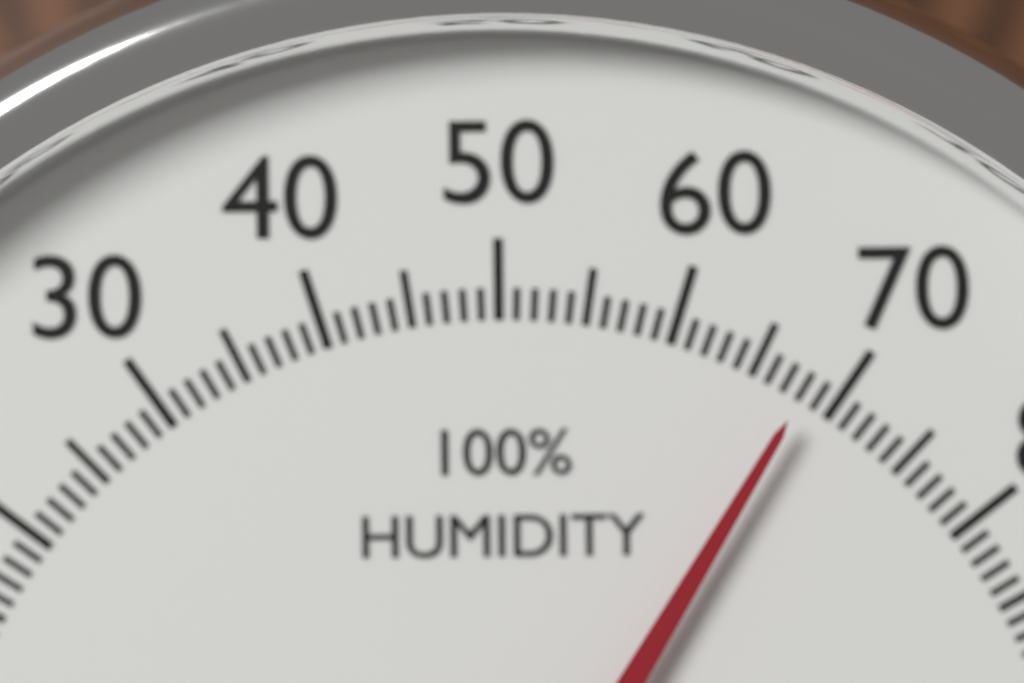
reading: 68 %
